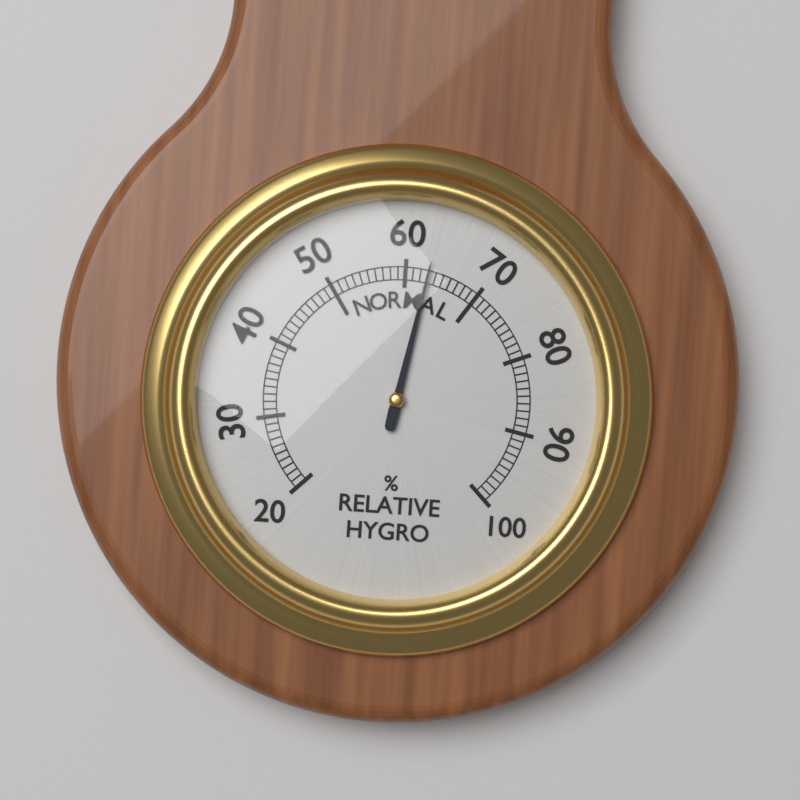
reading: 63 %
